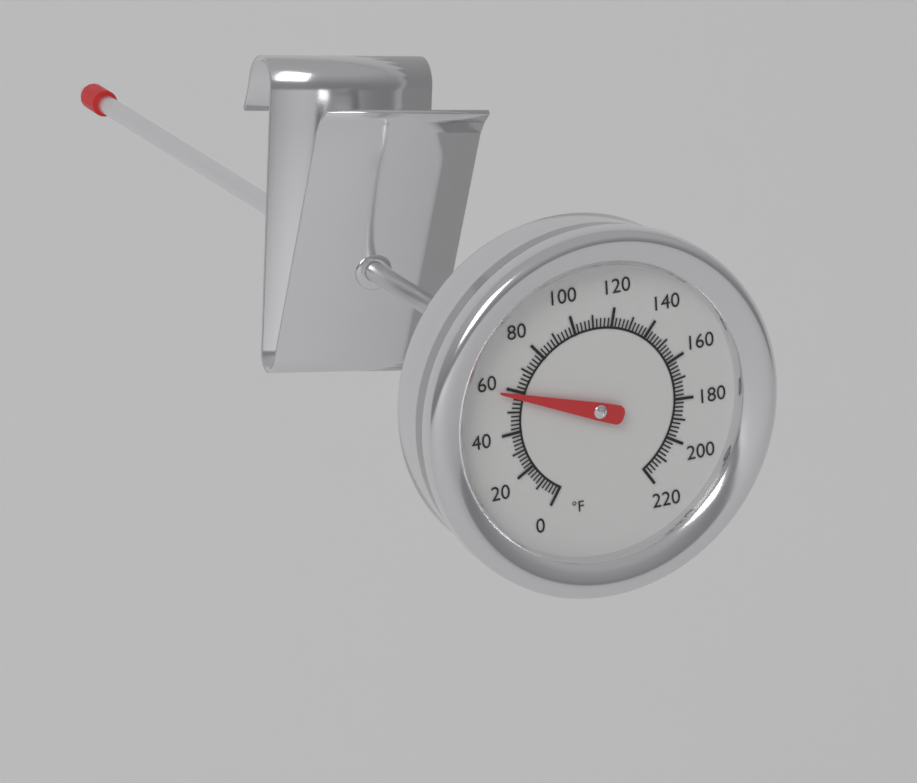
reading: 58 °F
